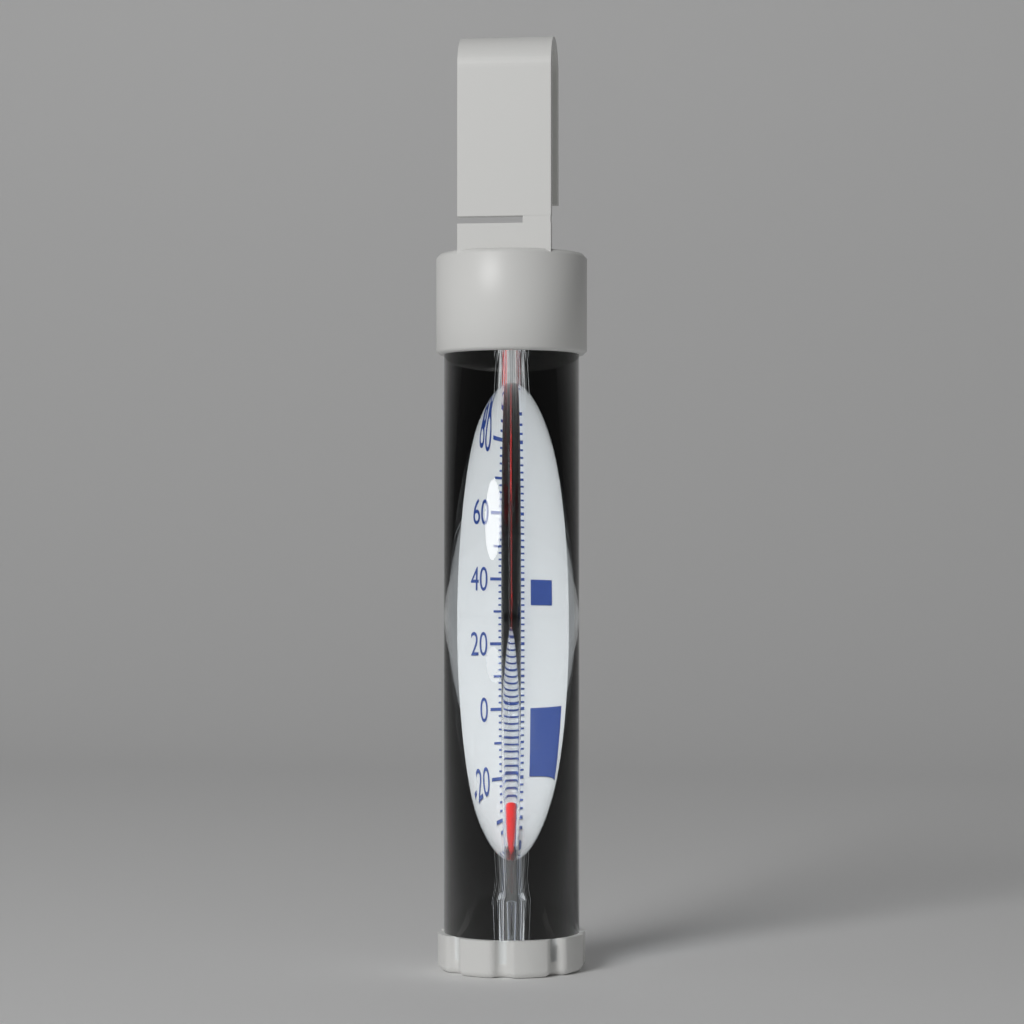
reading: -30 °F
